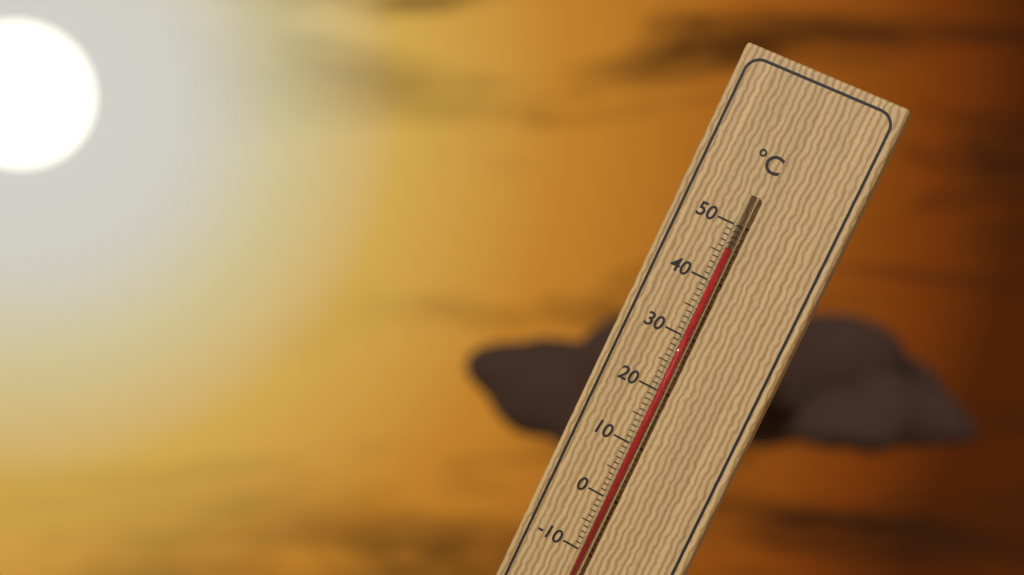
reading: 46 °C
